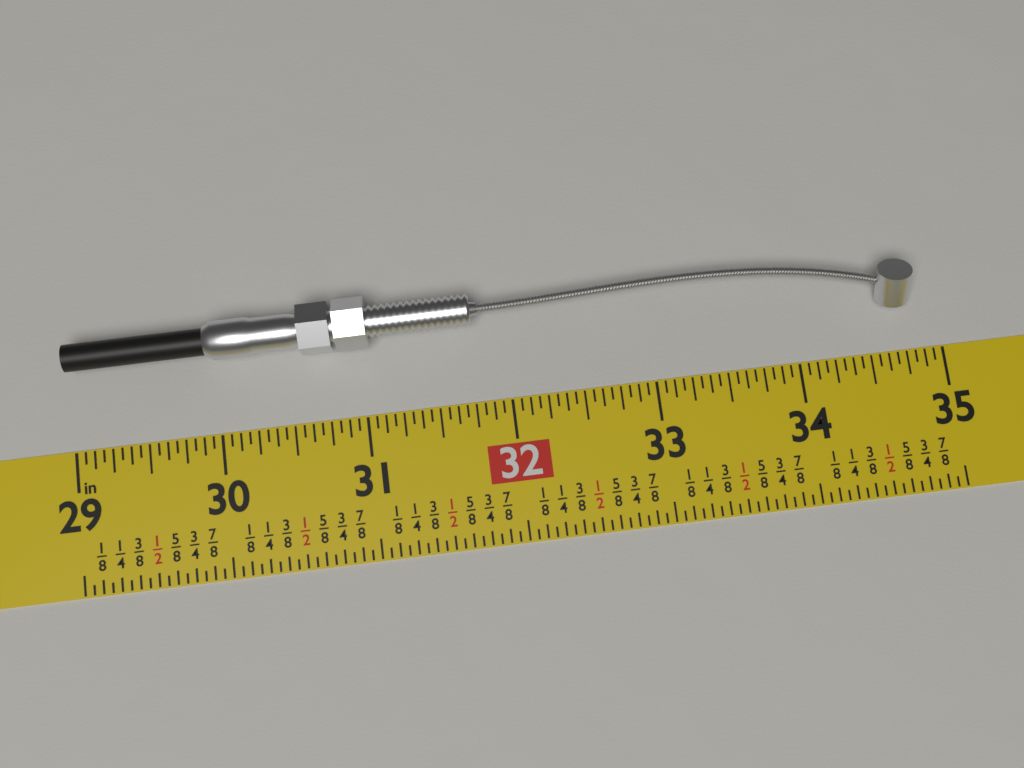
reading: 34.8125 in
